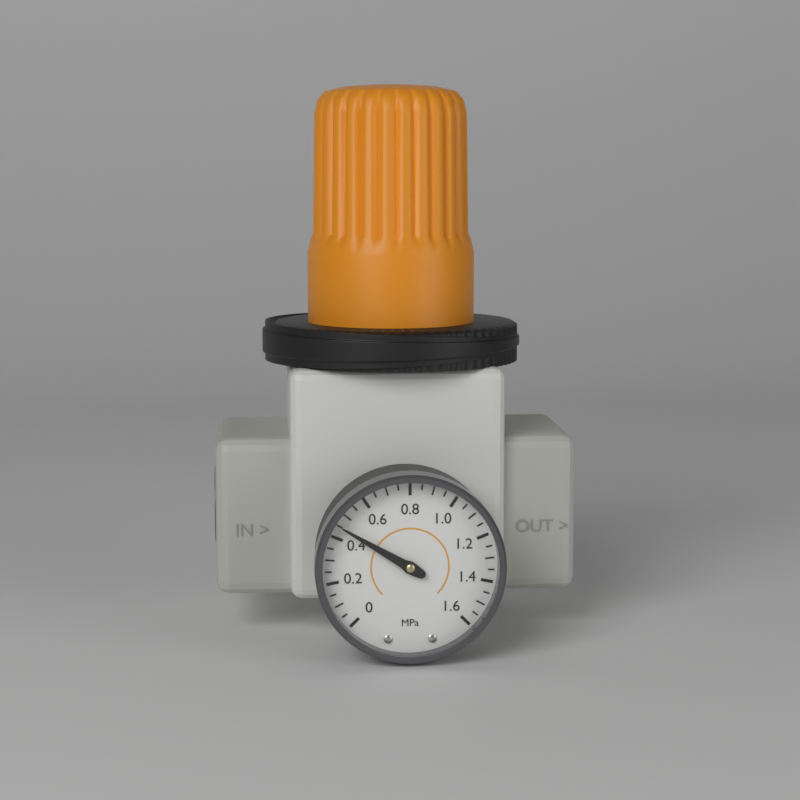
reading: 0.45 MPa
